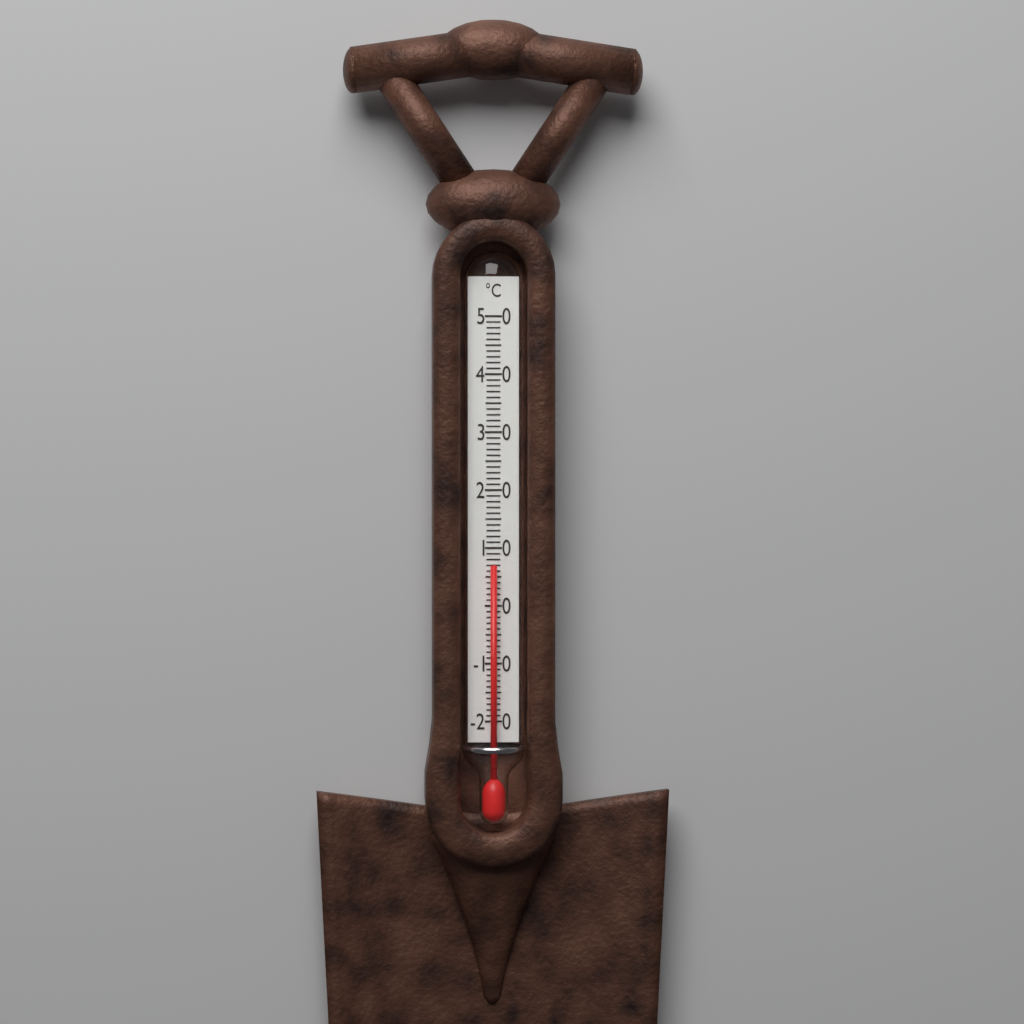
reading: 7 °C
